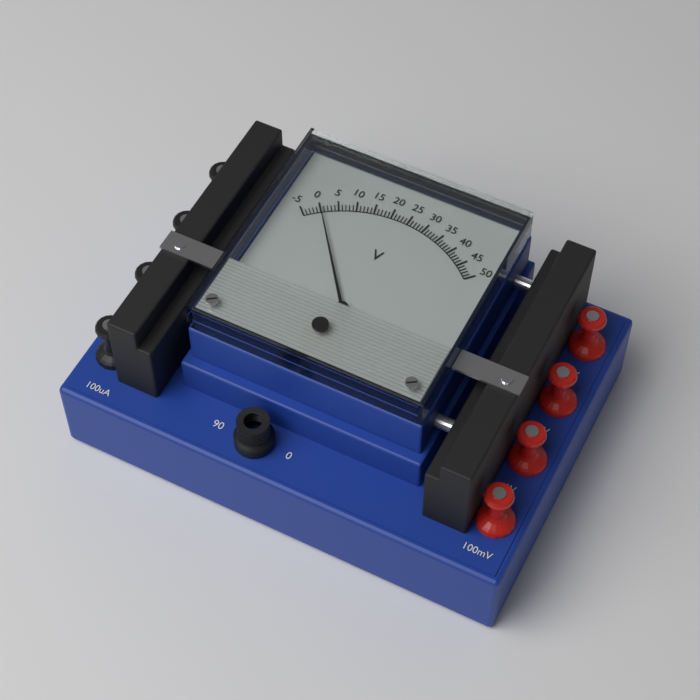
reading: 0 V
